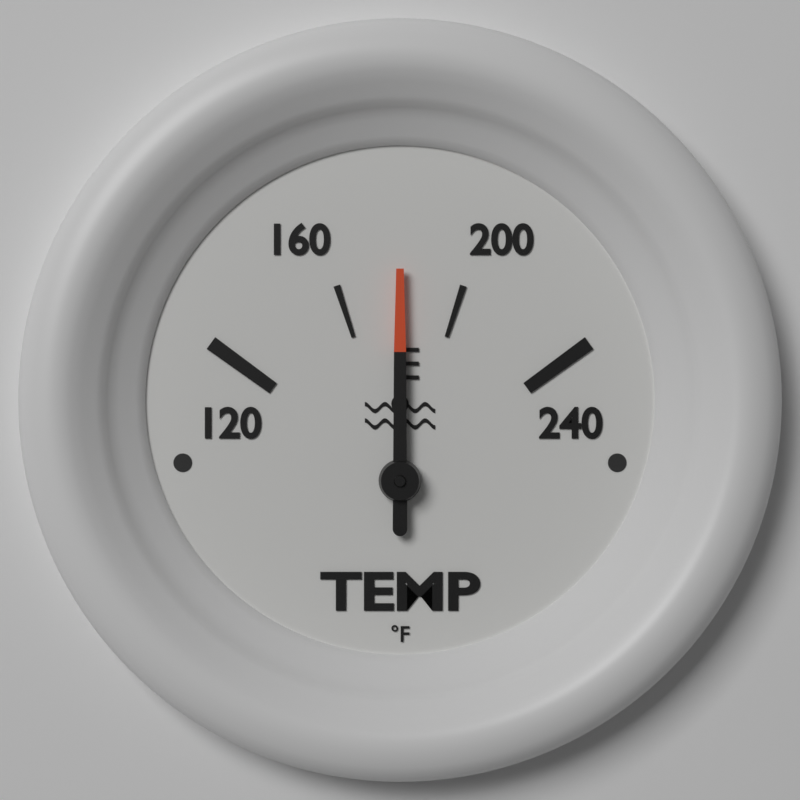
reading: 180 °F
